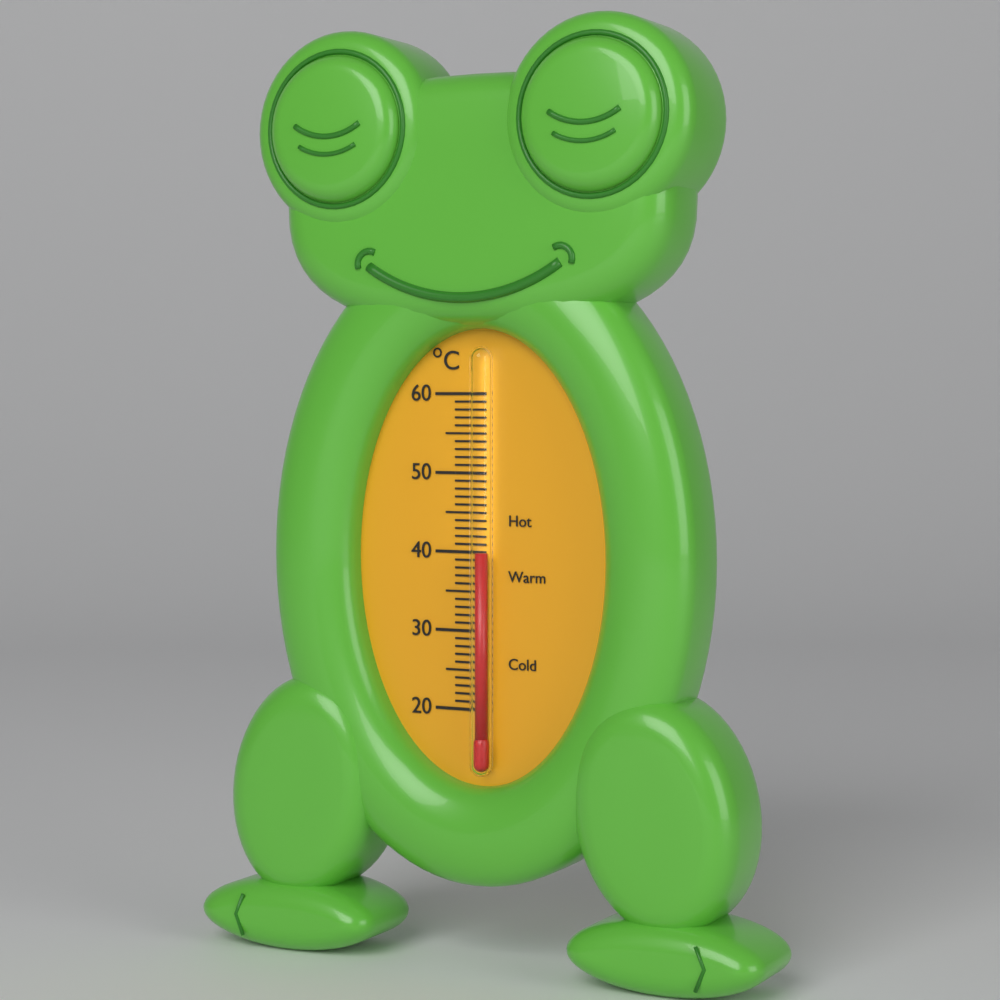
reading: 40 °C
